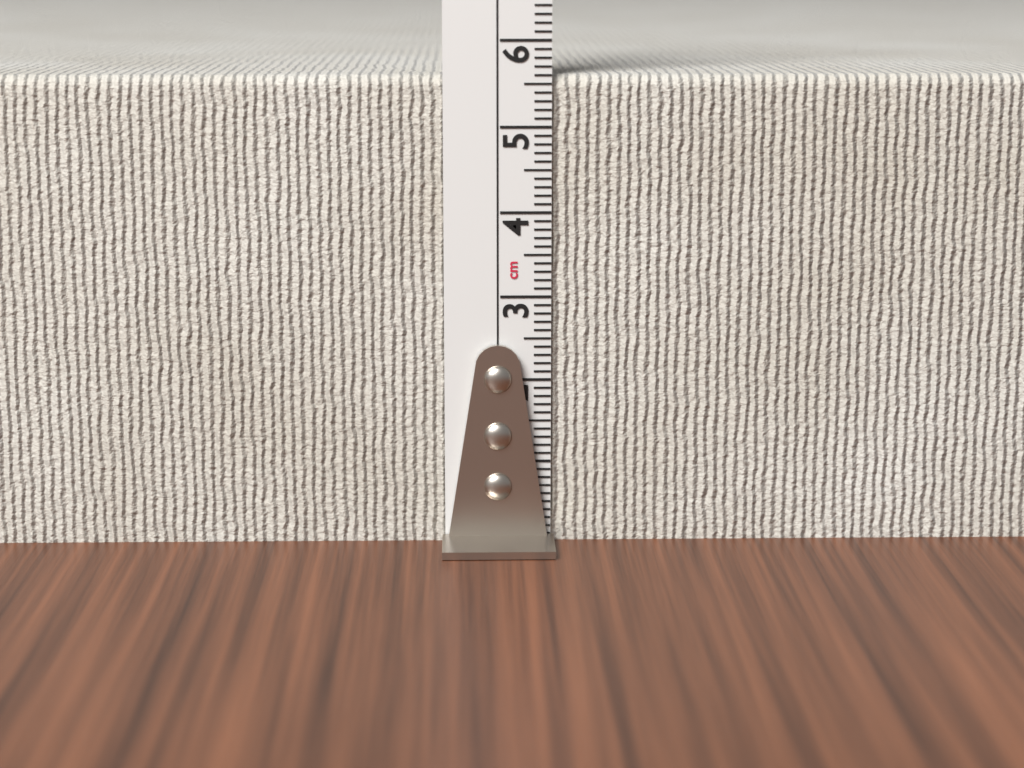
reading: 5.6 cm
